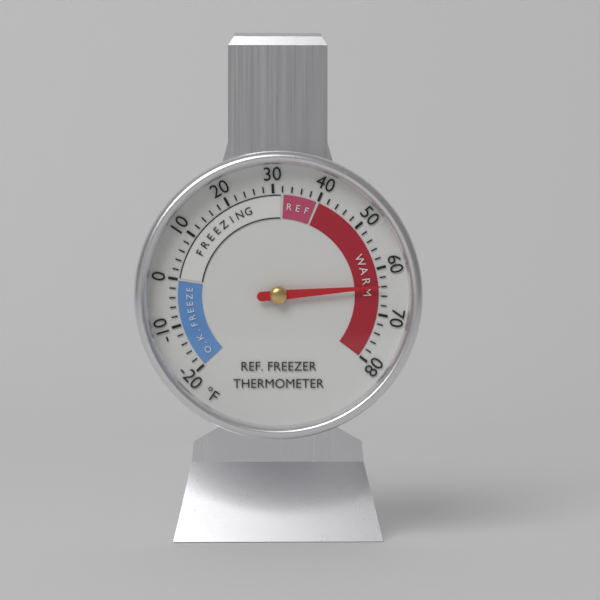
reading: 64 °F
